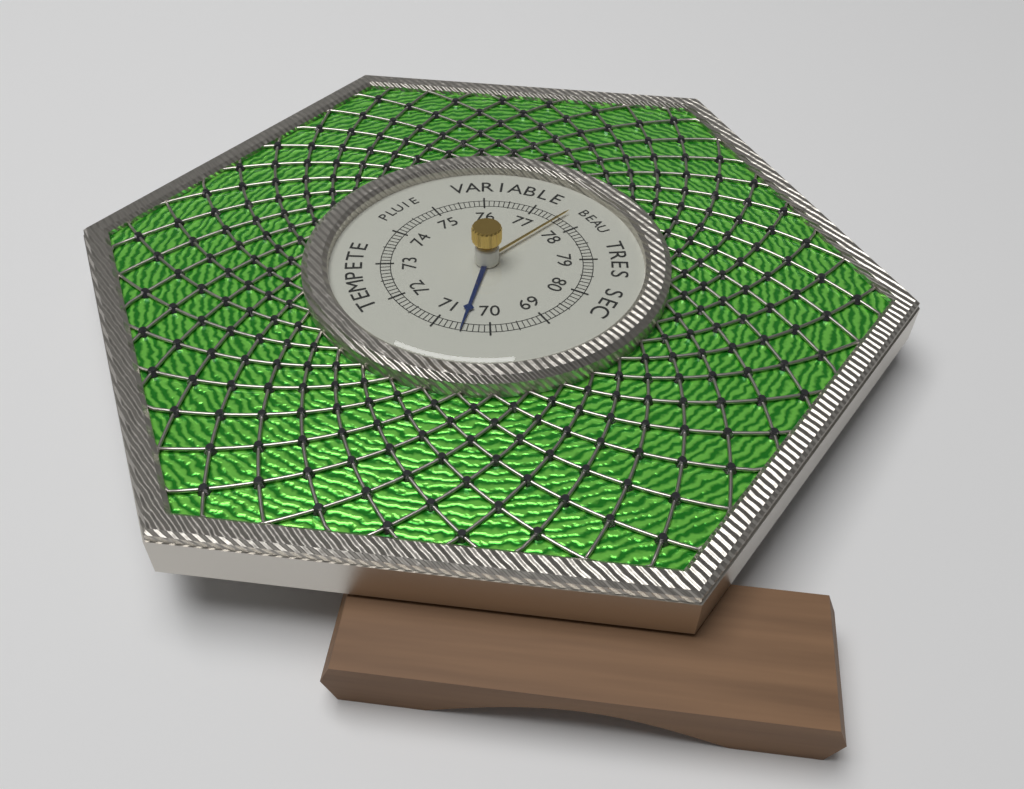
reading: 70.5 (no unit)
